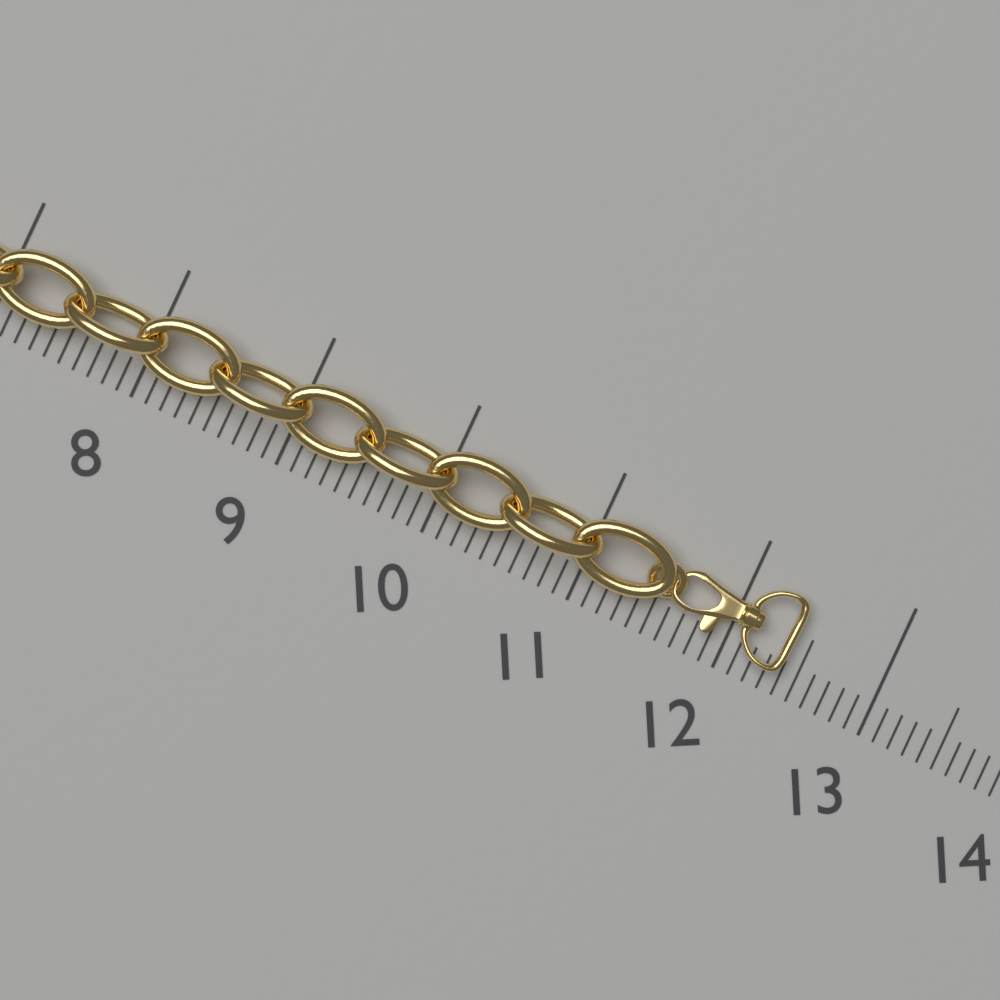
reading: 12.4 (no unit)
